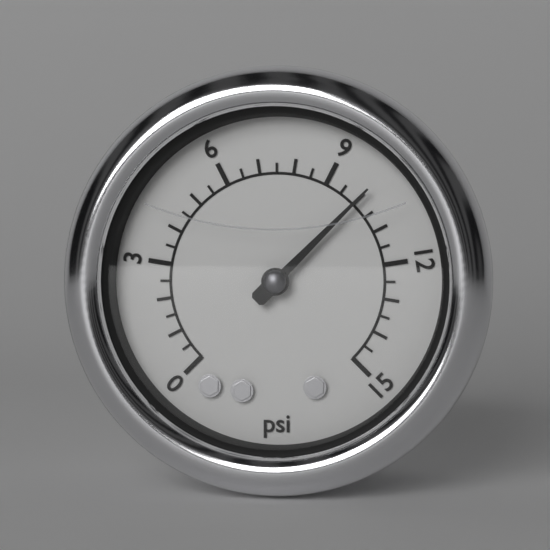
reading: 10.0 psi
